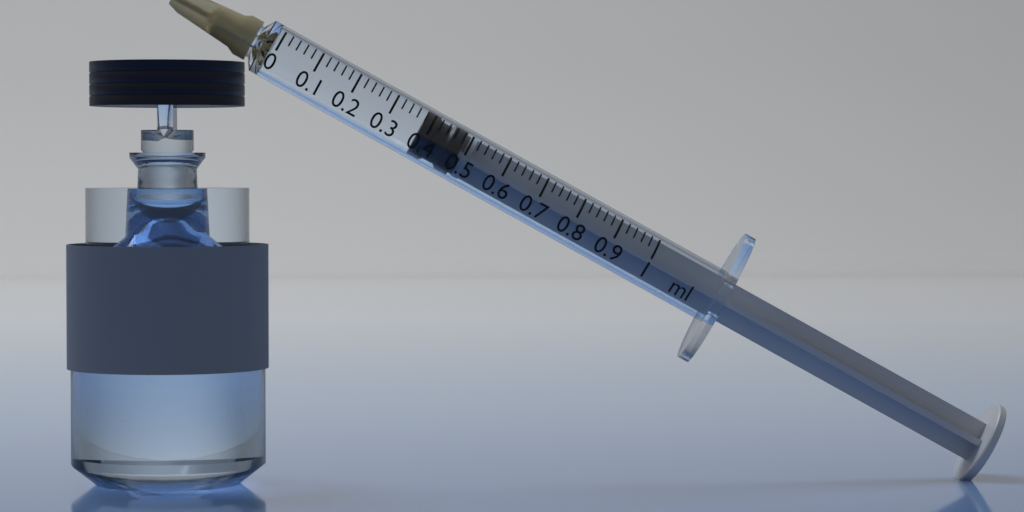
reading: 0.38 ml
